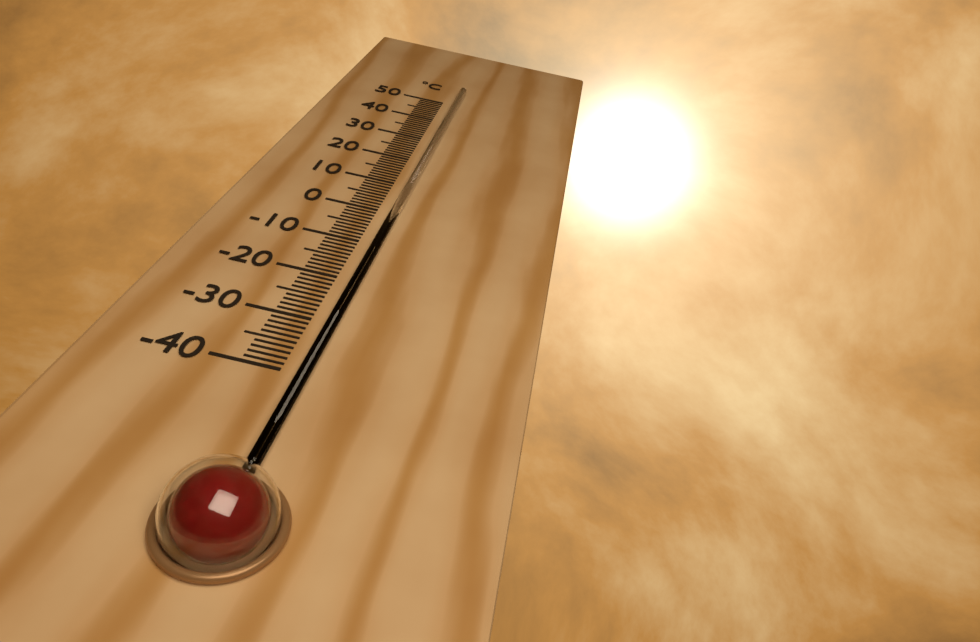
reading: -8 °C
